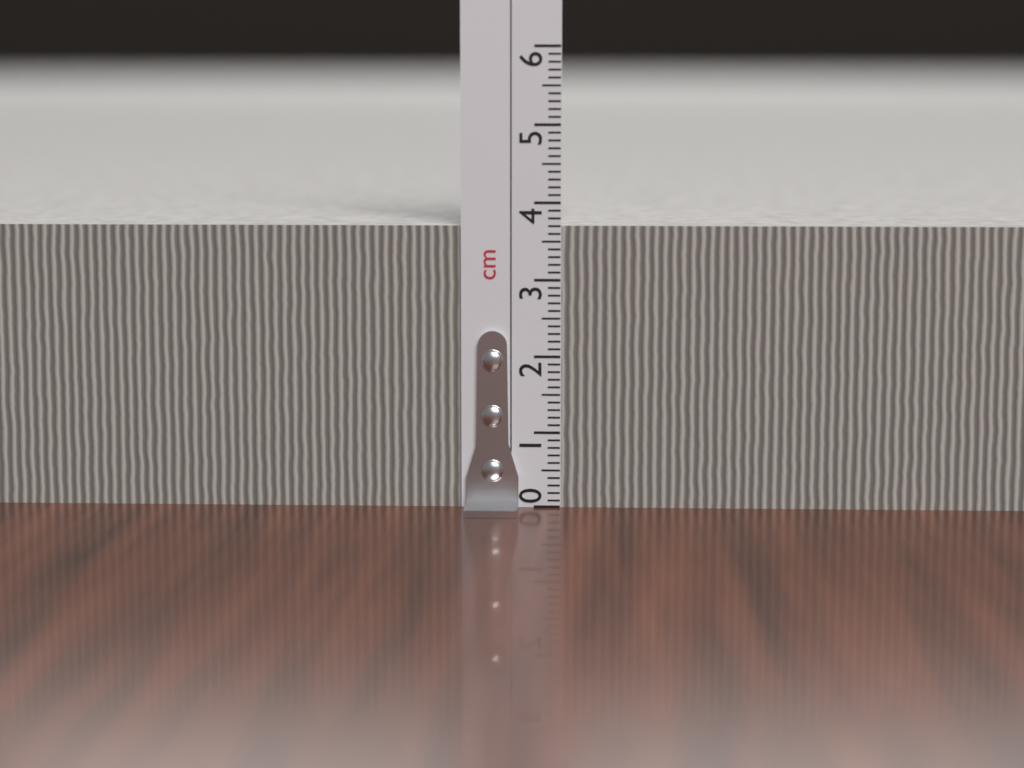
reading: 3.7 cm
